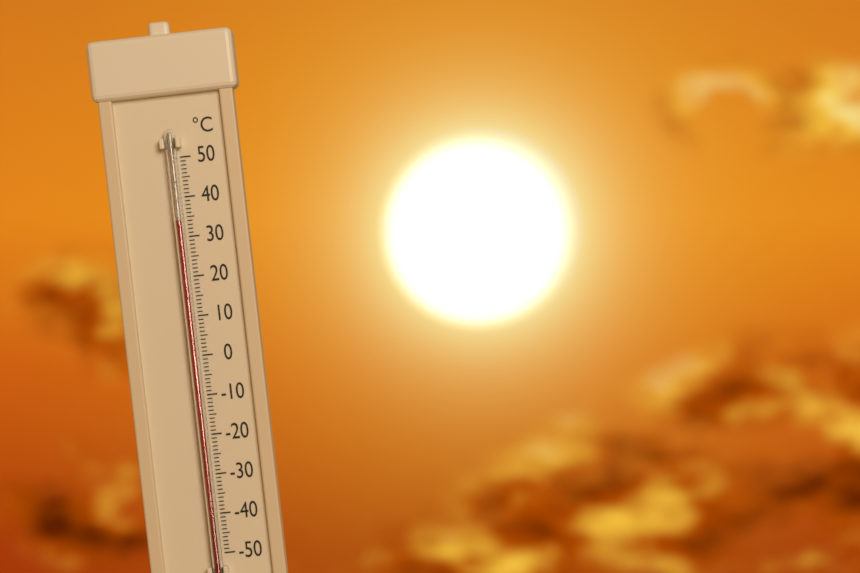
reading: 34 °C
